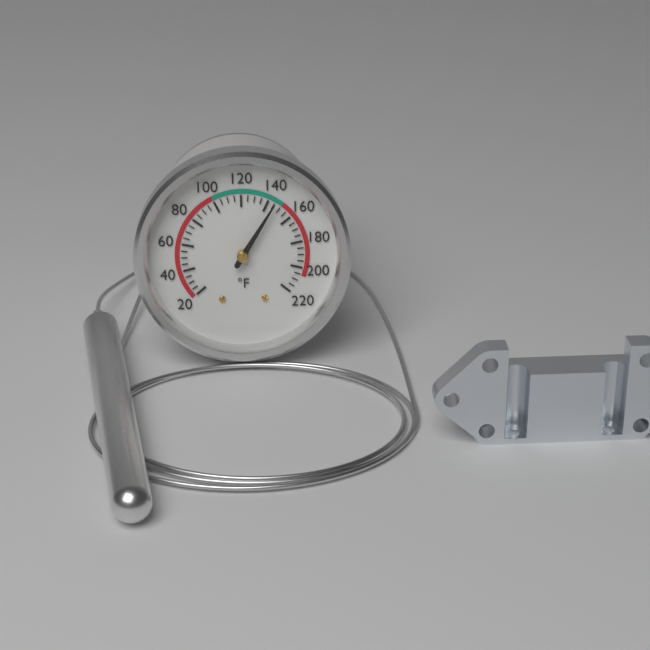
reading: 145 °F
